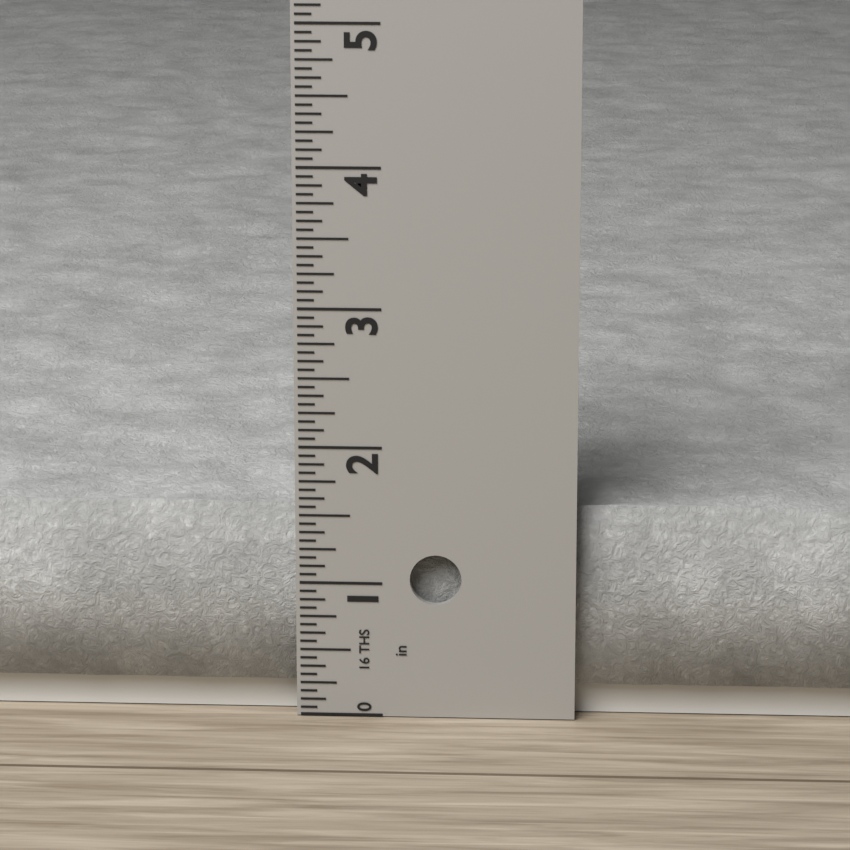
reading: 1.5625 in
